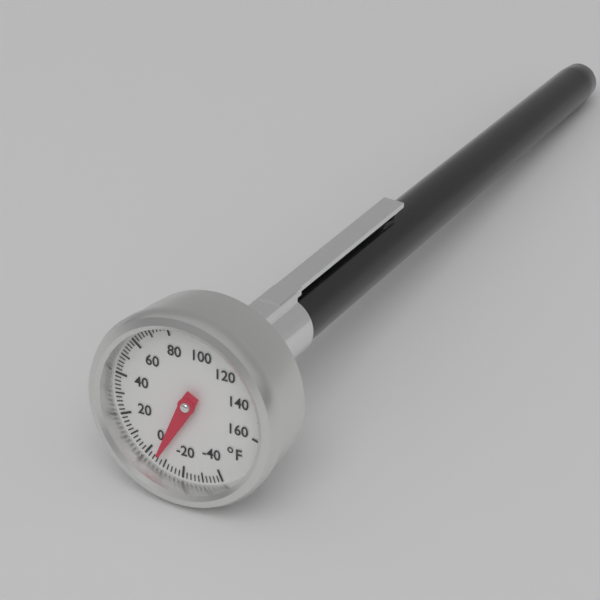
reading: -6 °F
